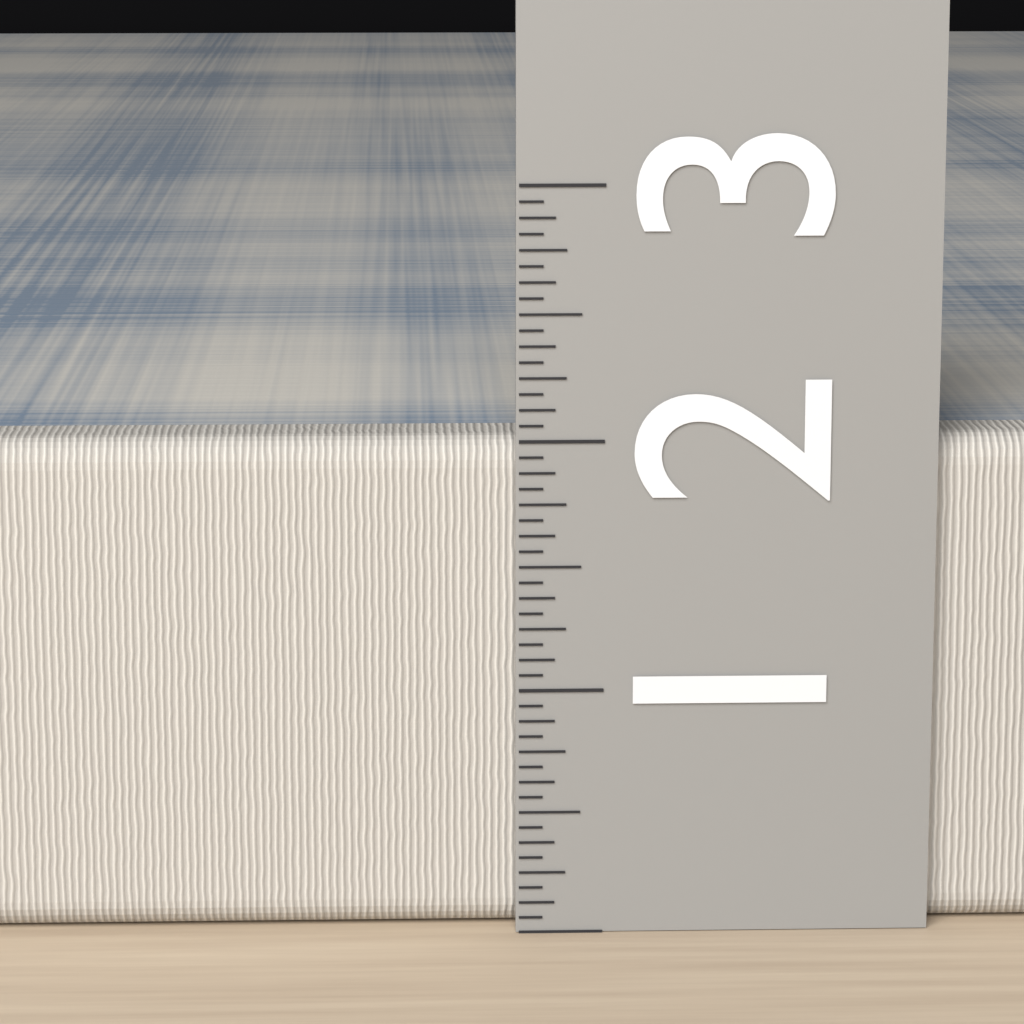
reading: 2.0000 (no unit)
